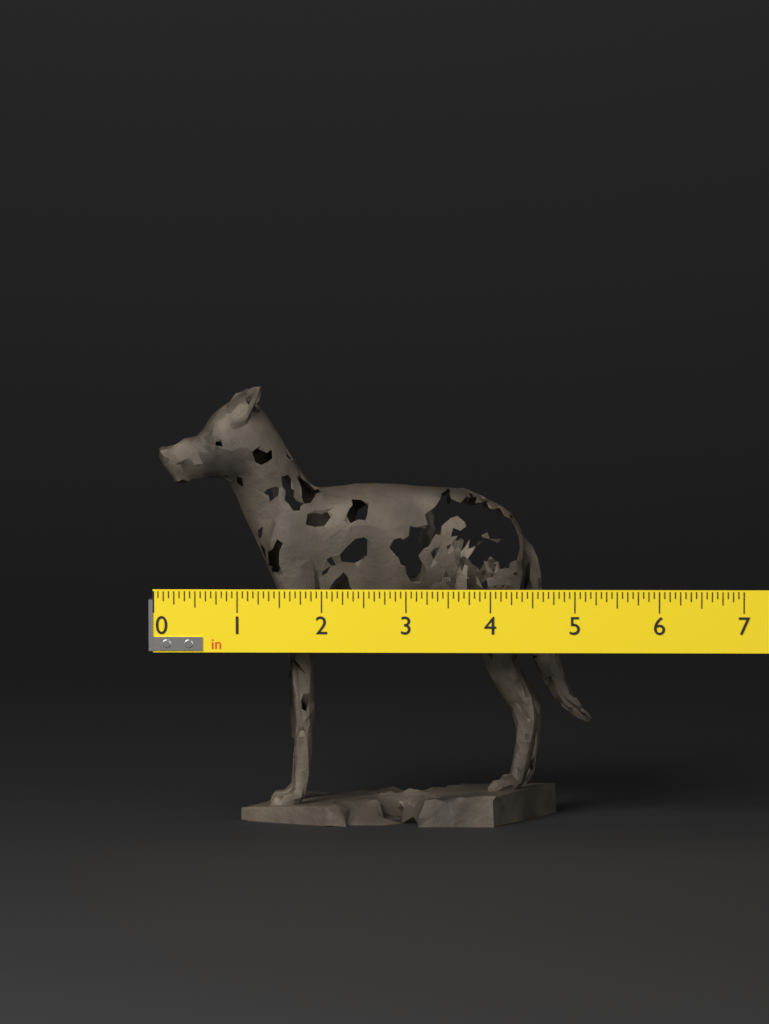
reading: 5.1875 in
